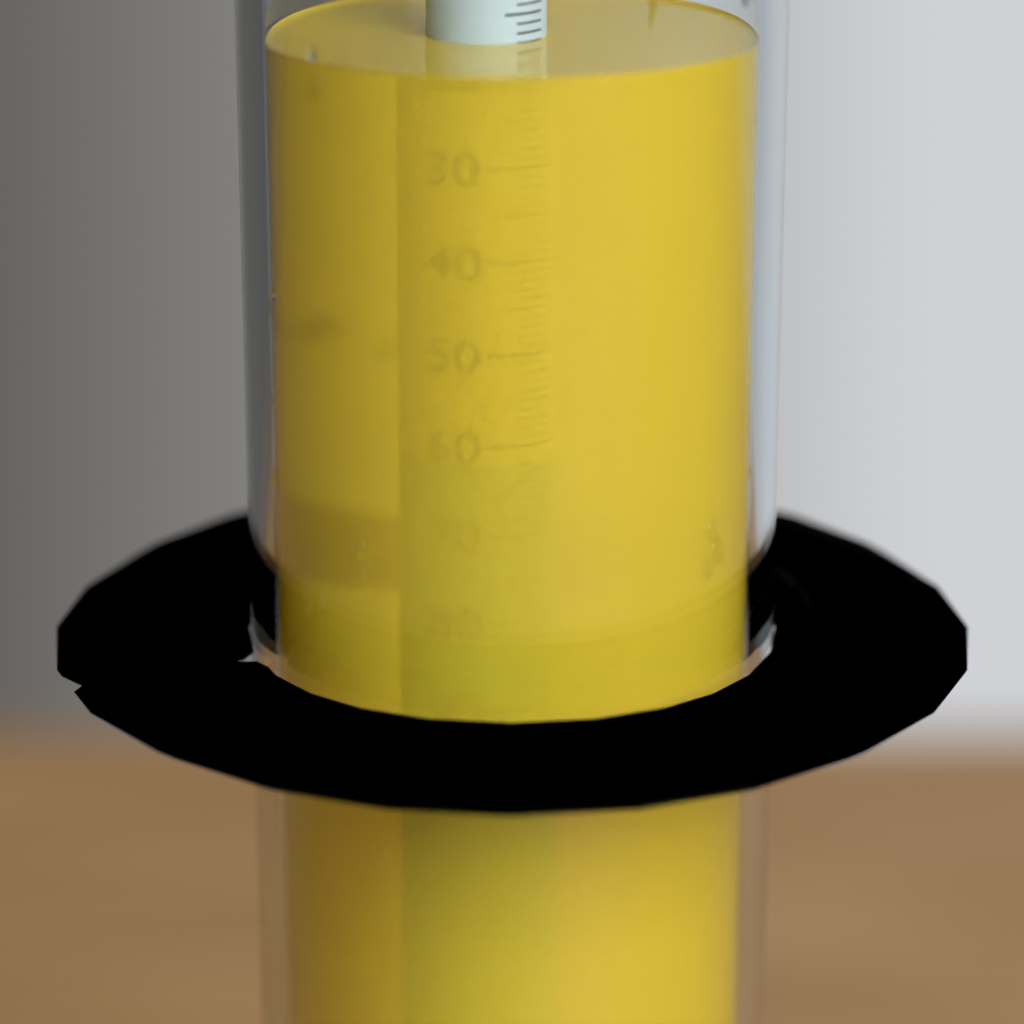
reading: 18 (no unit)
